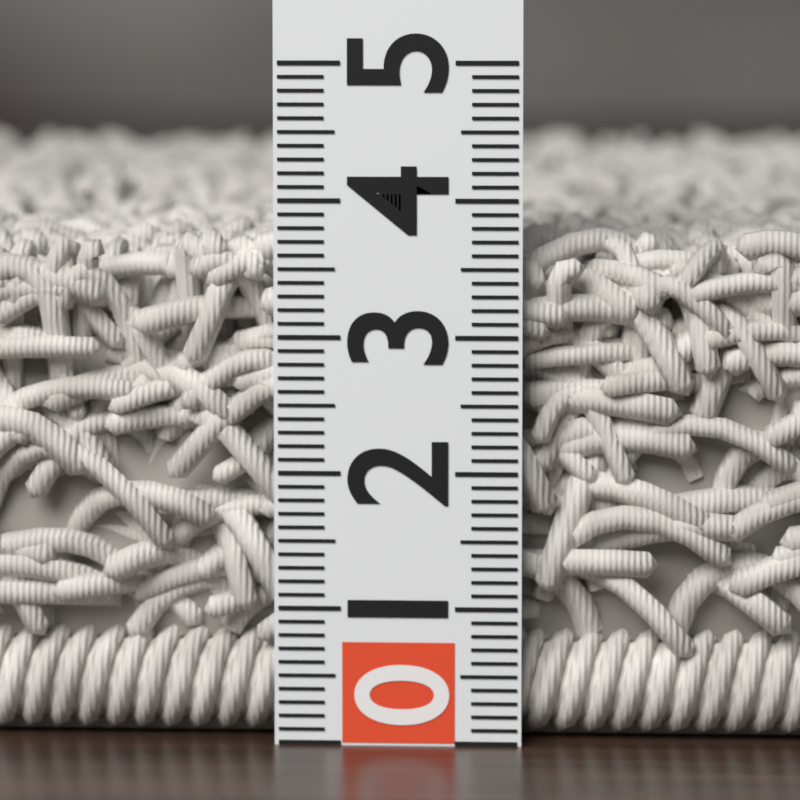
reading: 3.8 (no unit)
